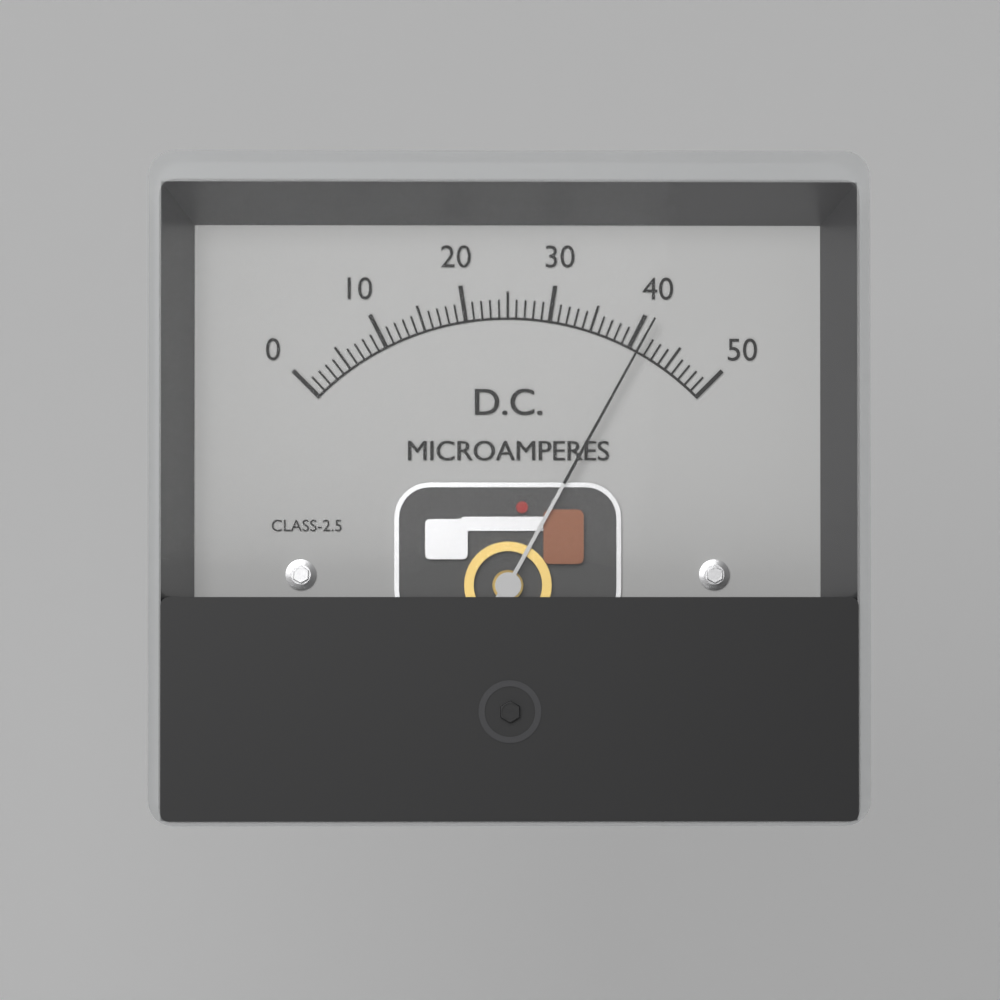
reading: 41 µA
